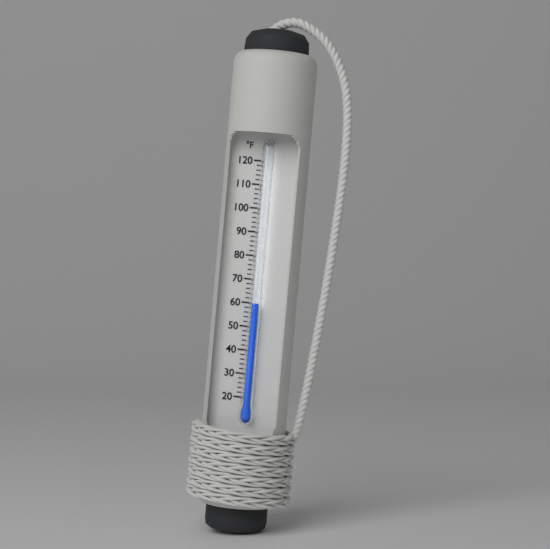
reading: 60 °F
